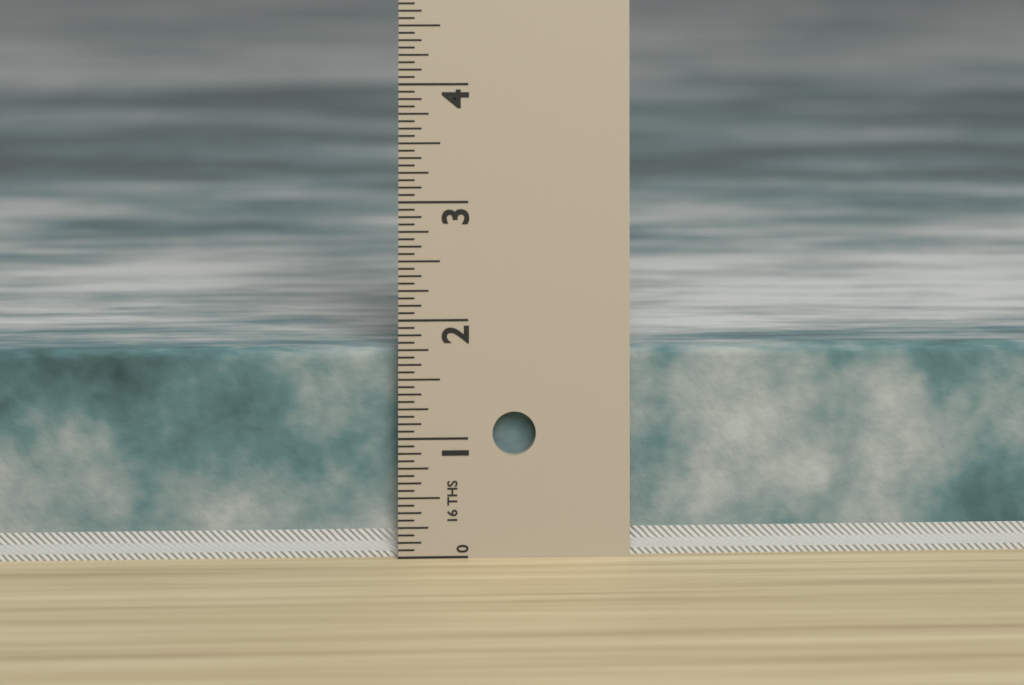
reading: 1.7500 in
